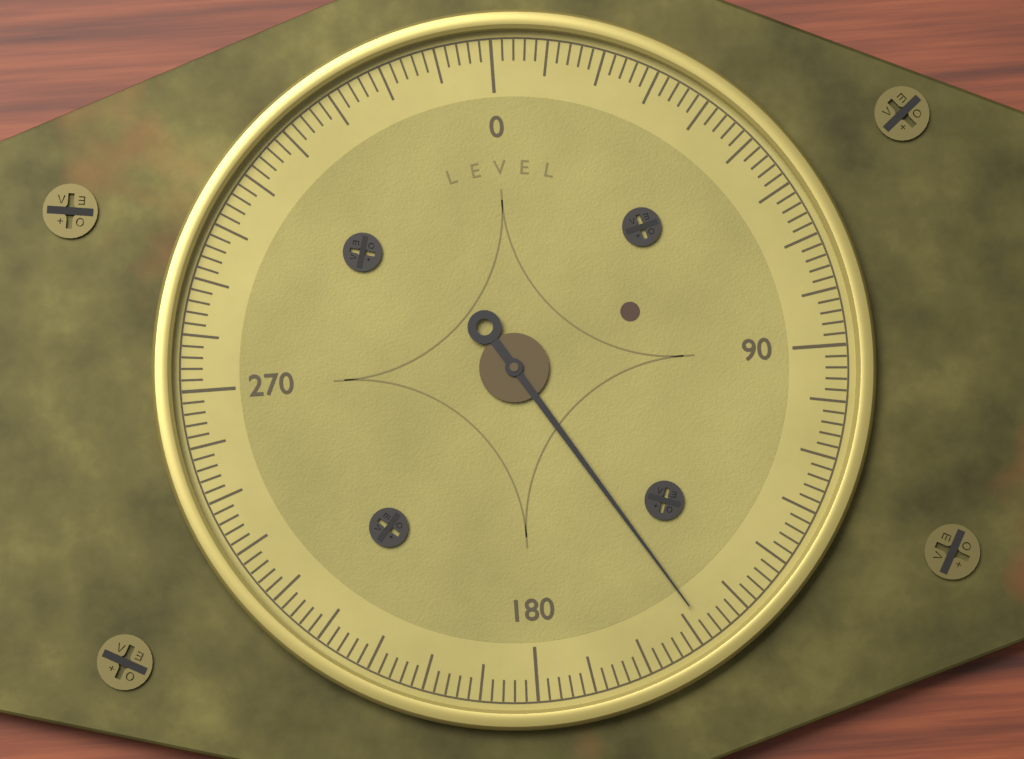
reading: 148 (no unit)
